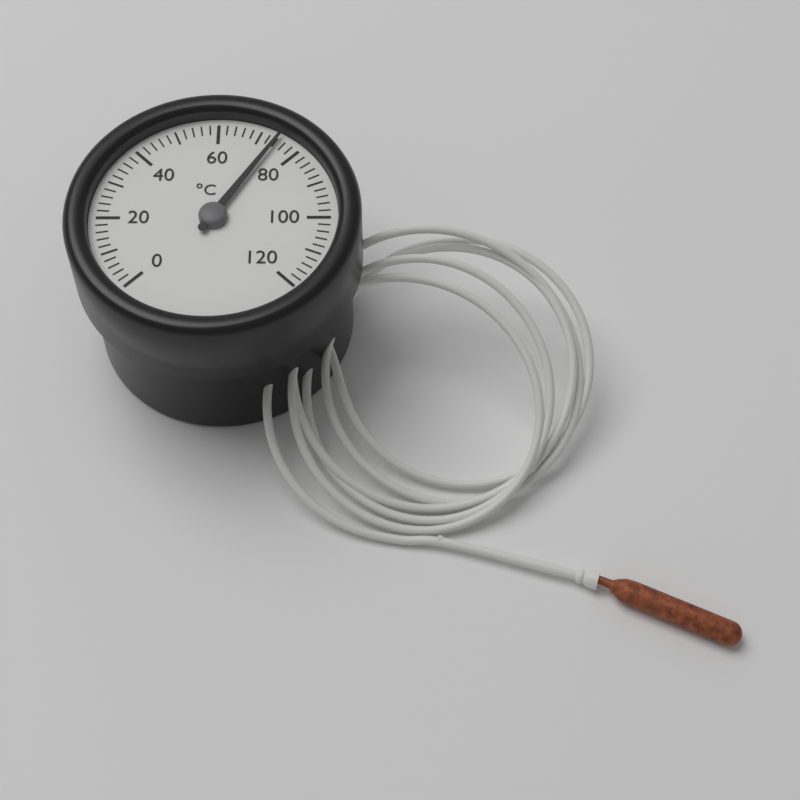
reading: 74 °C
